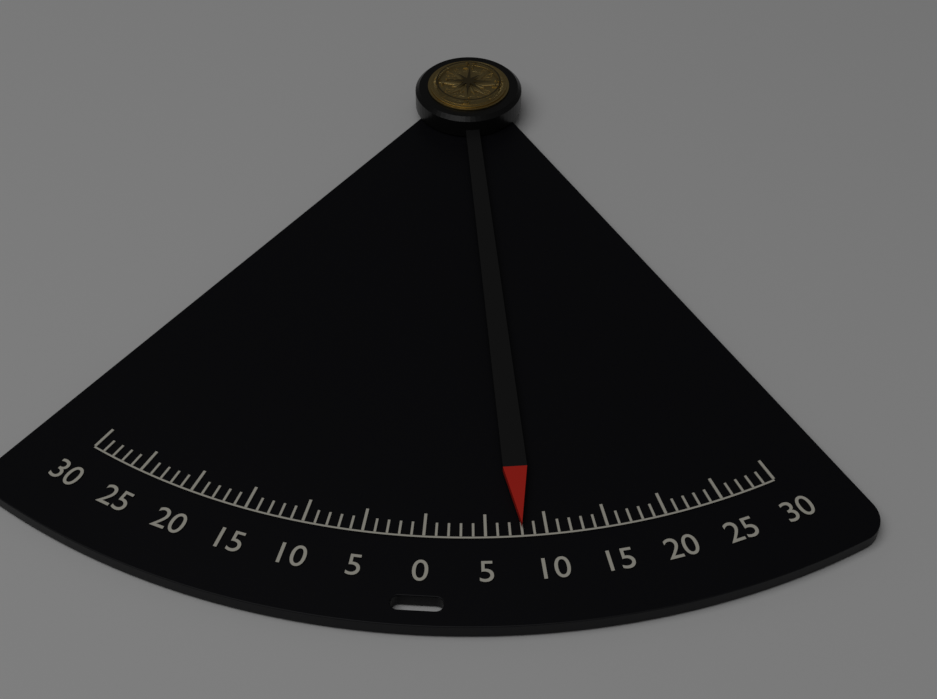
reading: 8 (no unit)
